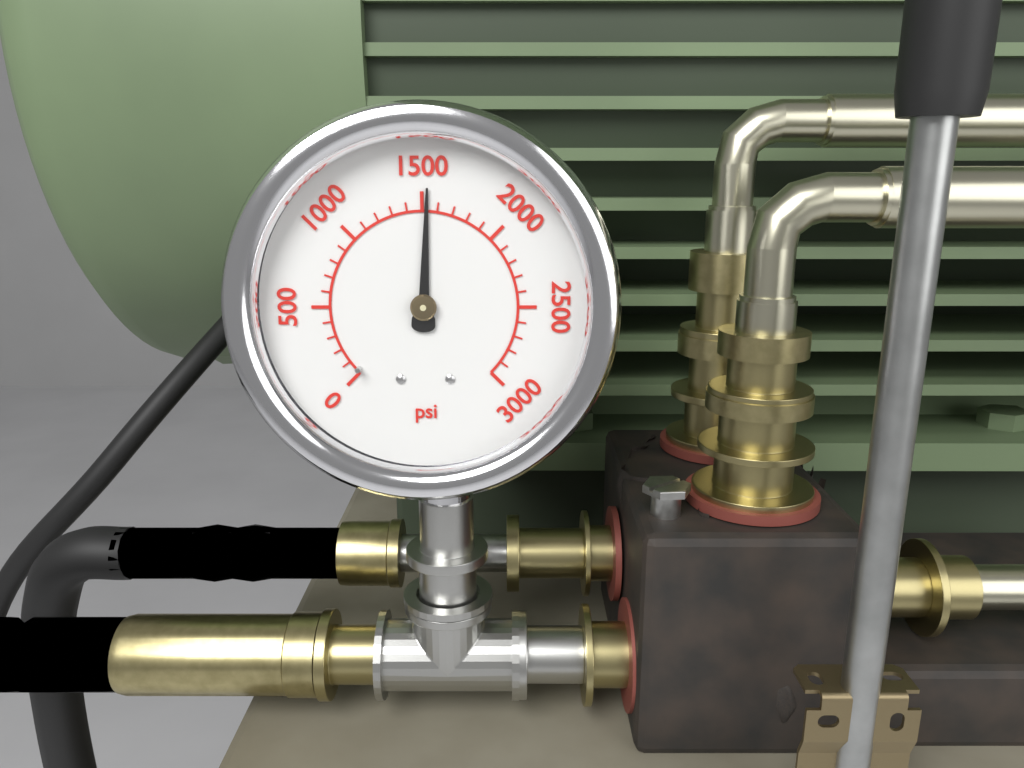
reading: 1530 psi
